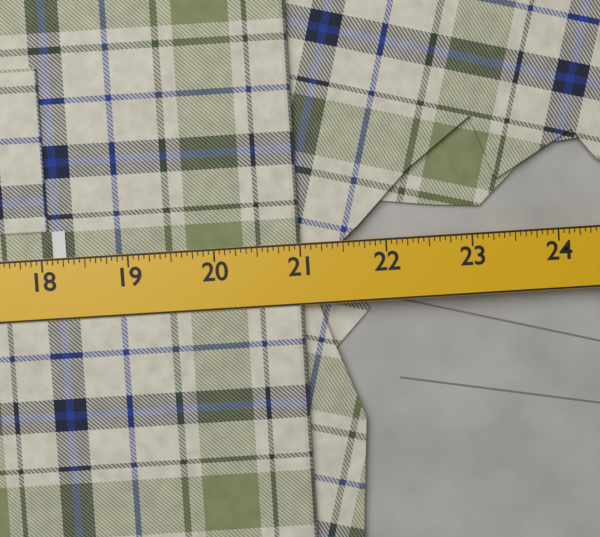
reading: 21.0000 in
